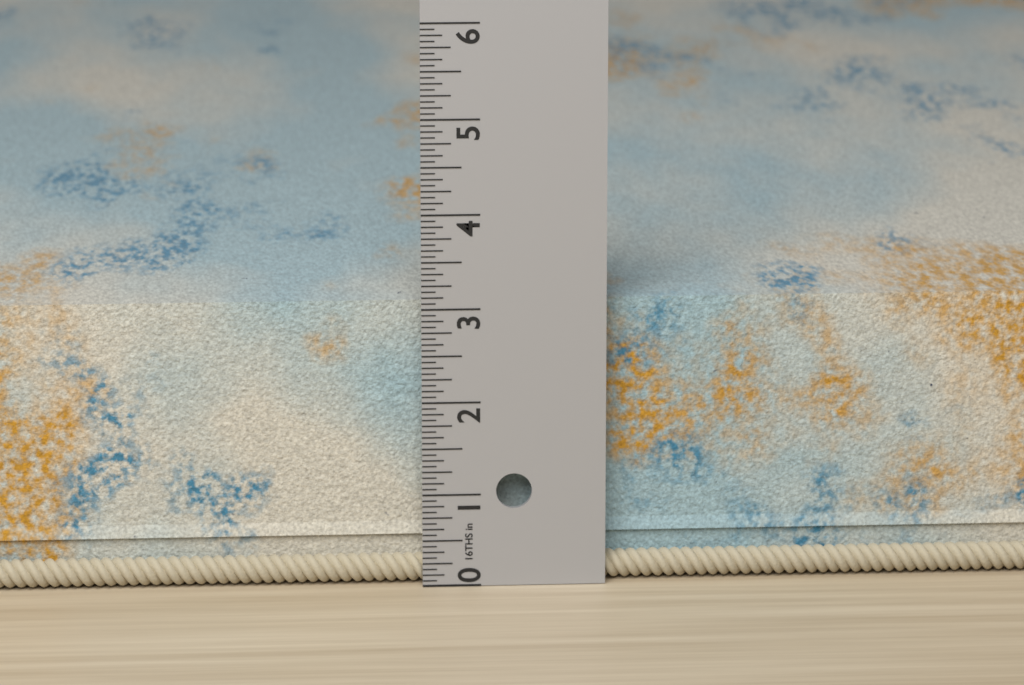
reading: 3.1250 in
